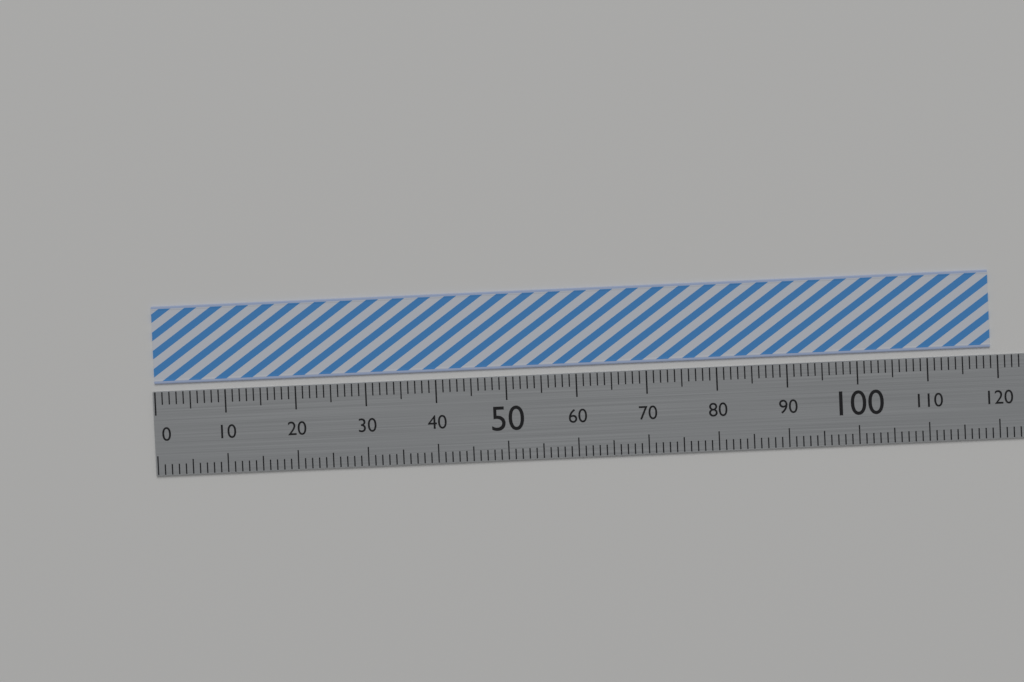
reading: 119 (no unit)
